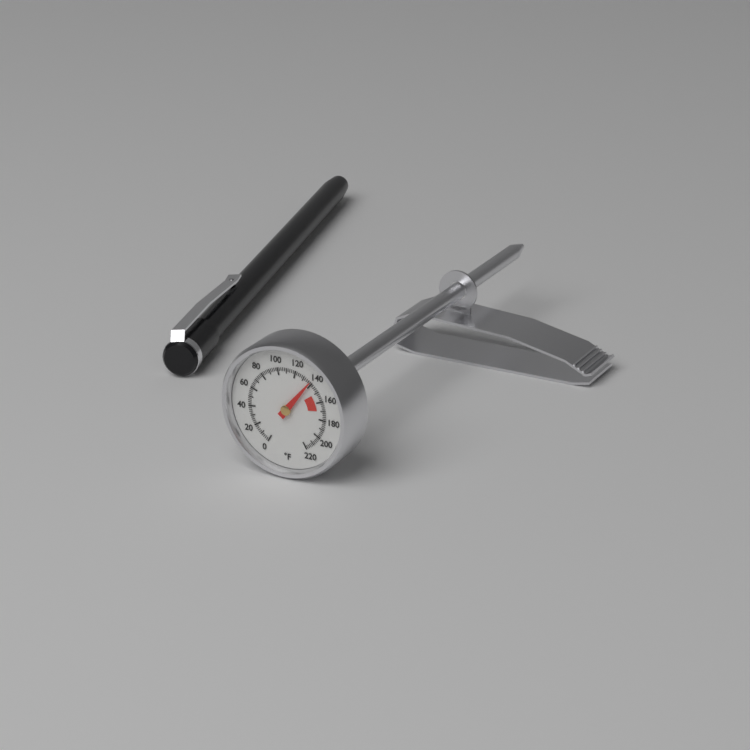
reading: 138 °F
